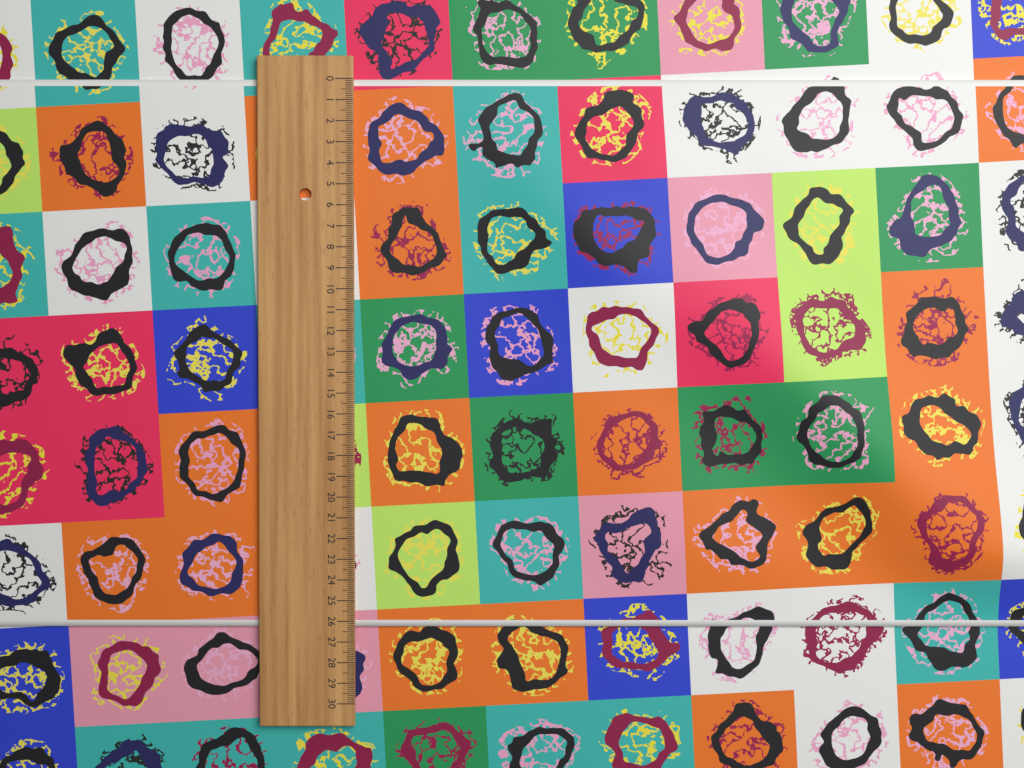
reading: 26.3 (no unit)
